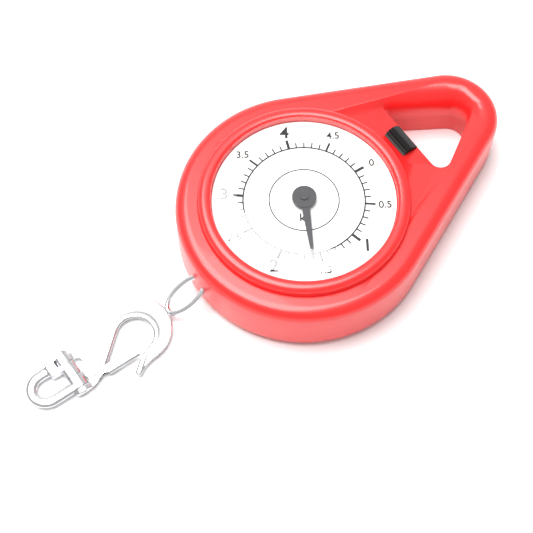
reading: 1.6 kg
